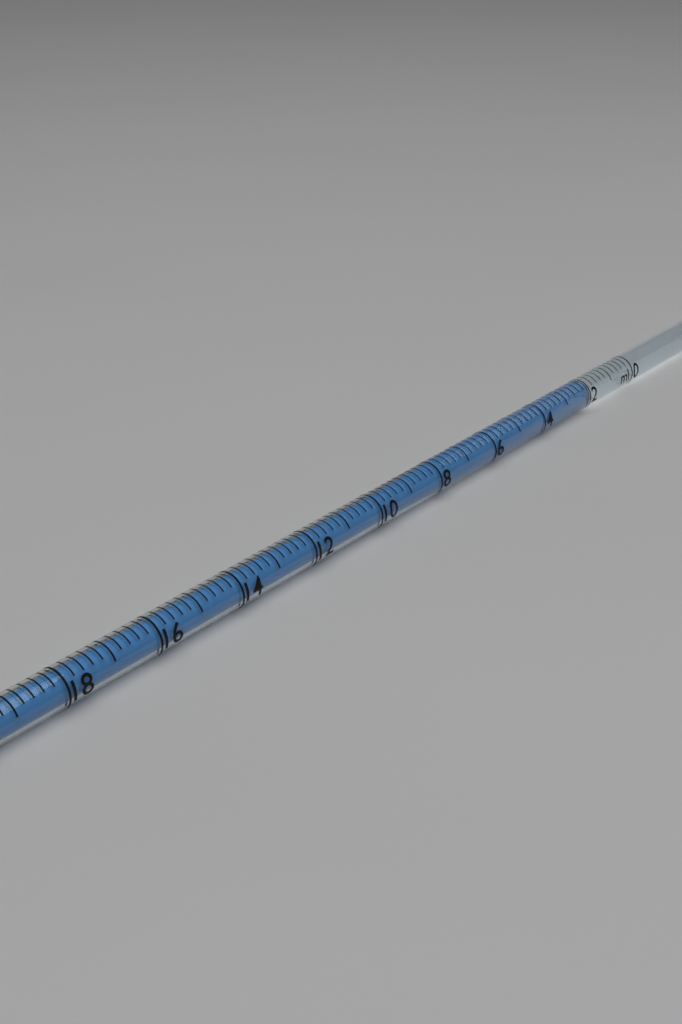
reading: 2.0 ml
